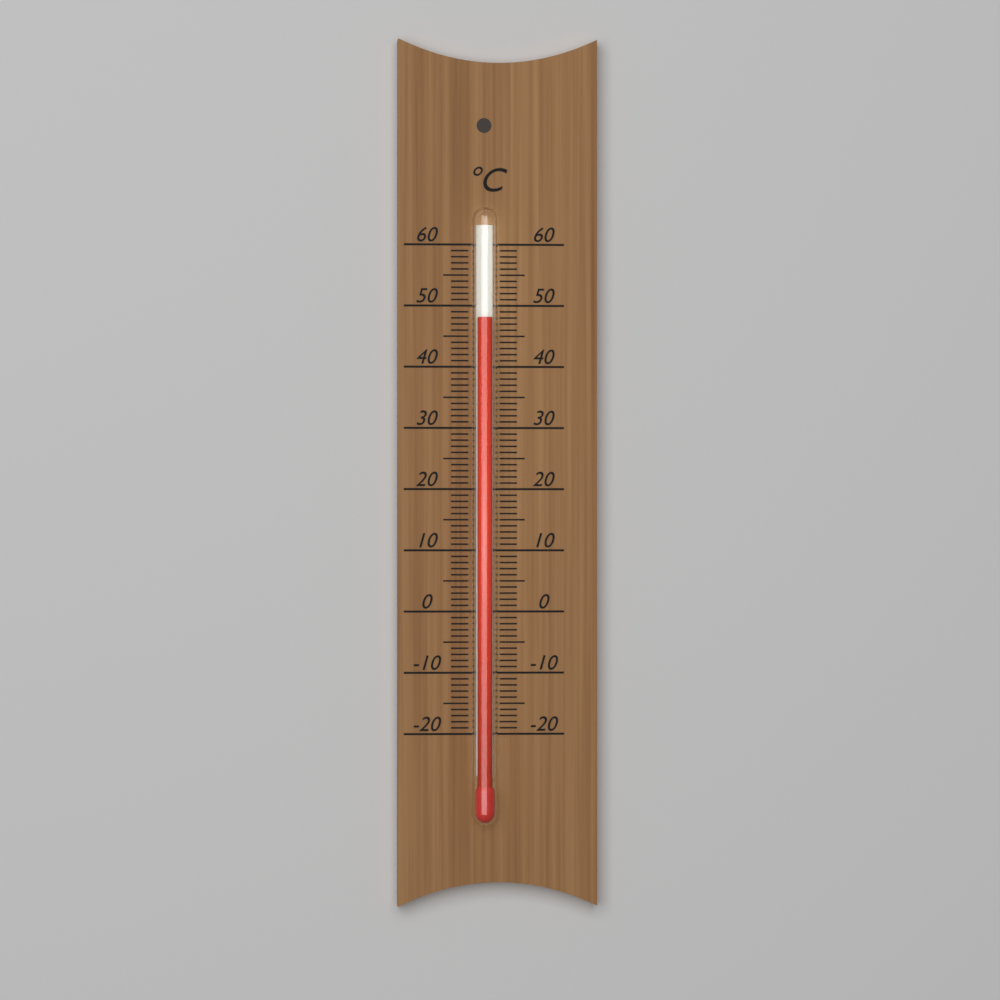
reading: 48 °C
